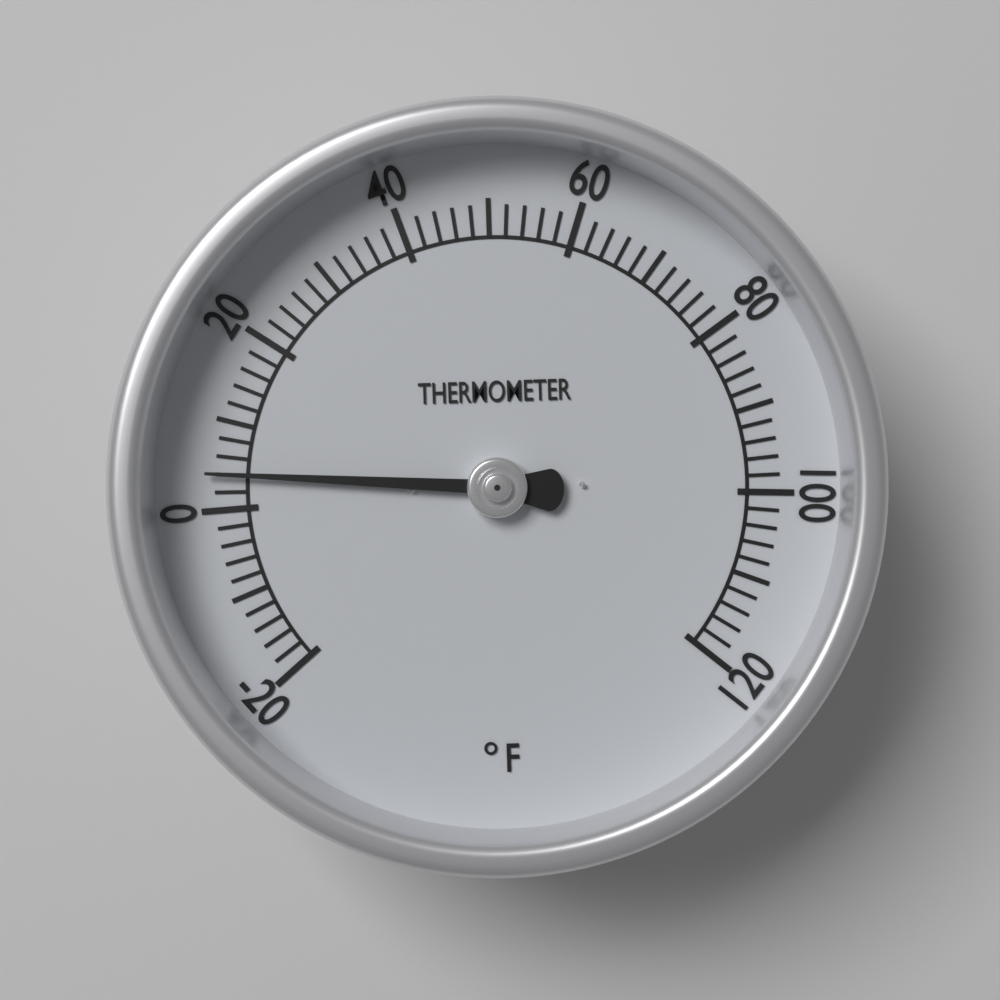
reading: 4 °F
